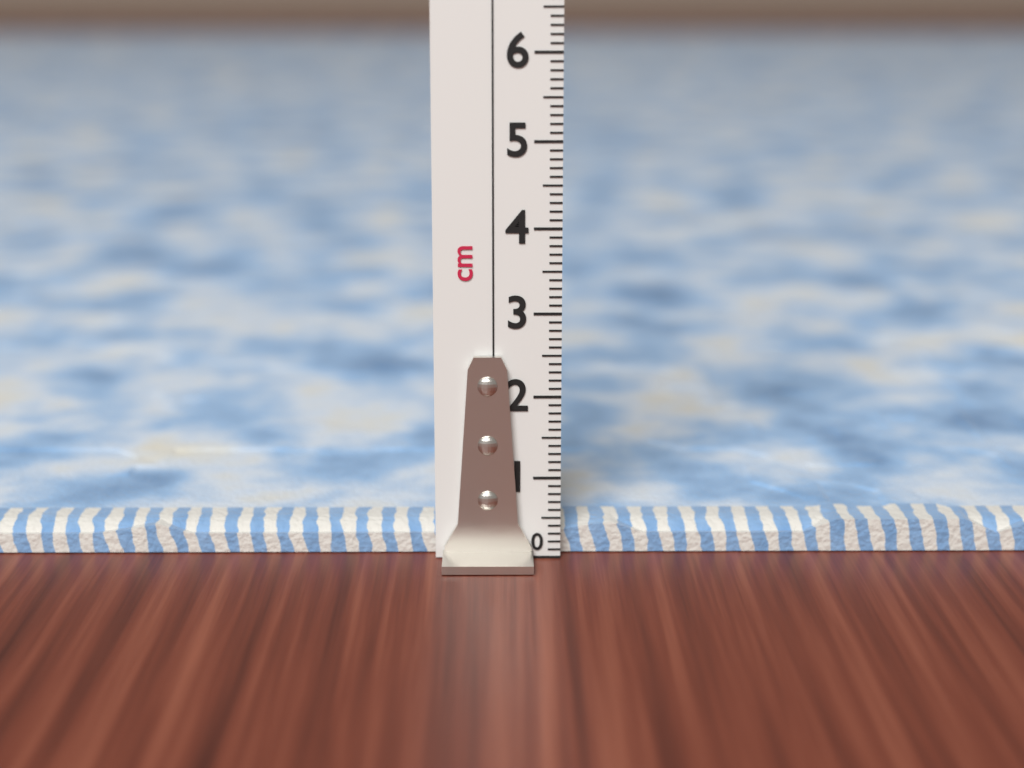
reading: 0.4 cm
